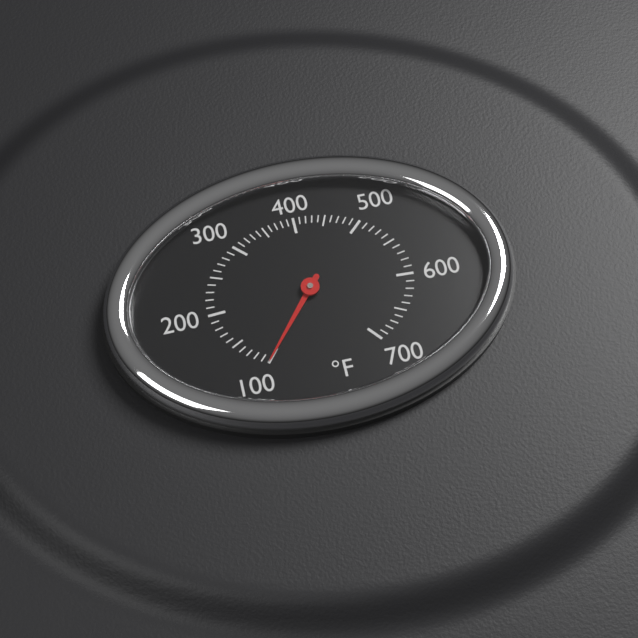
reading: 100 °F
